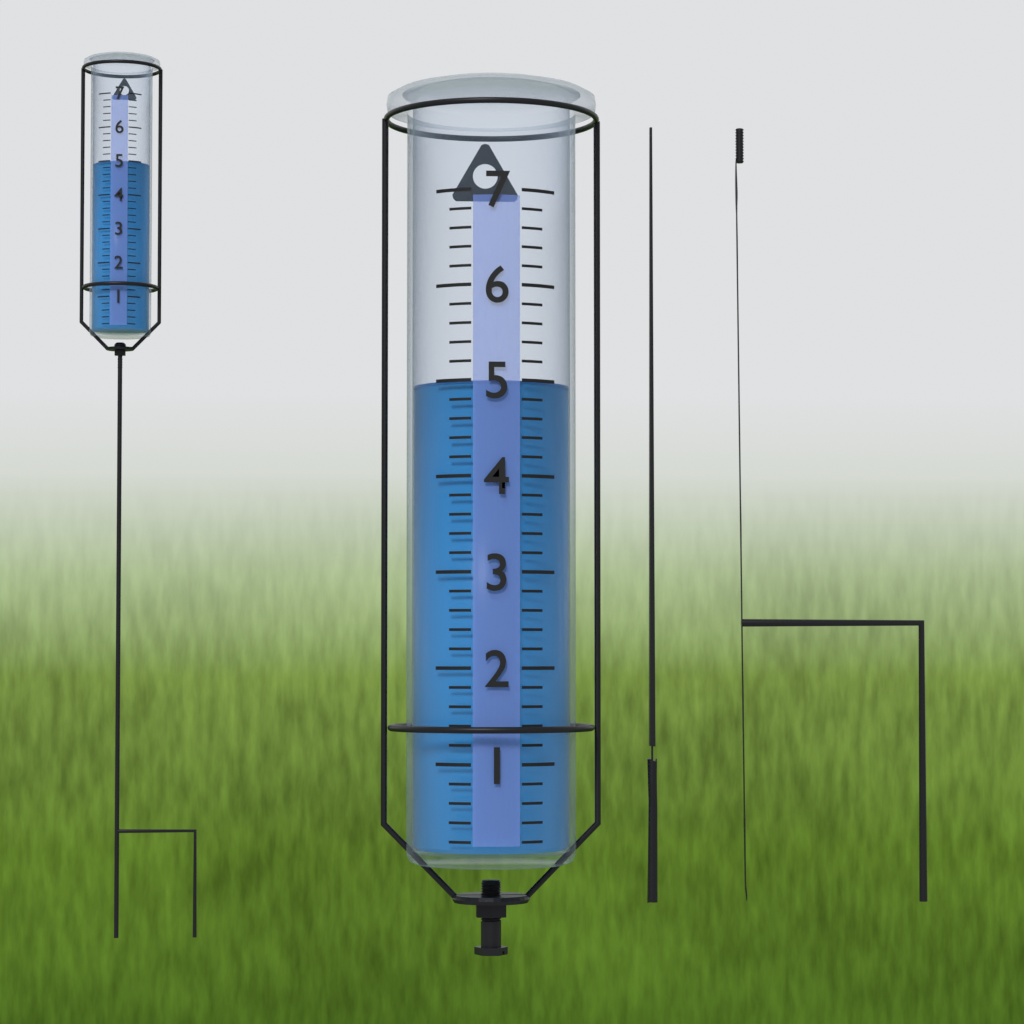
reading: 5.0 (no unit)
